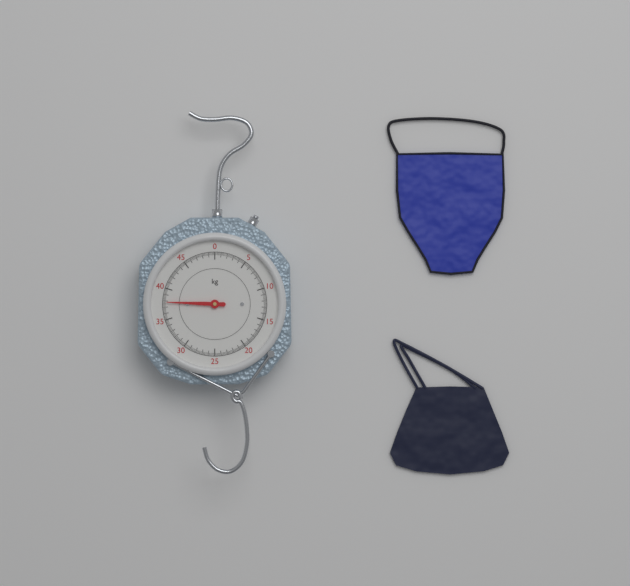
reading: 37.8 kg
